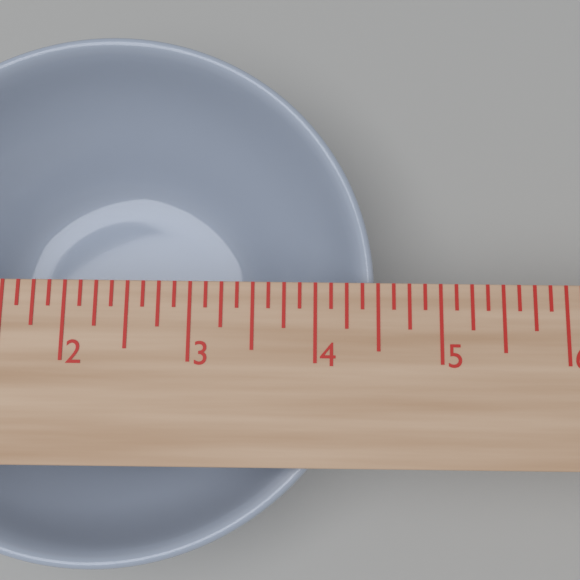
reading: 4.500 in
